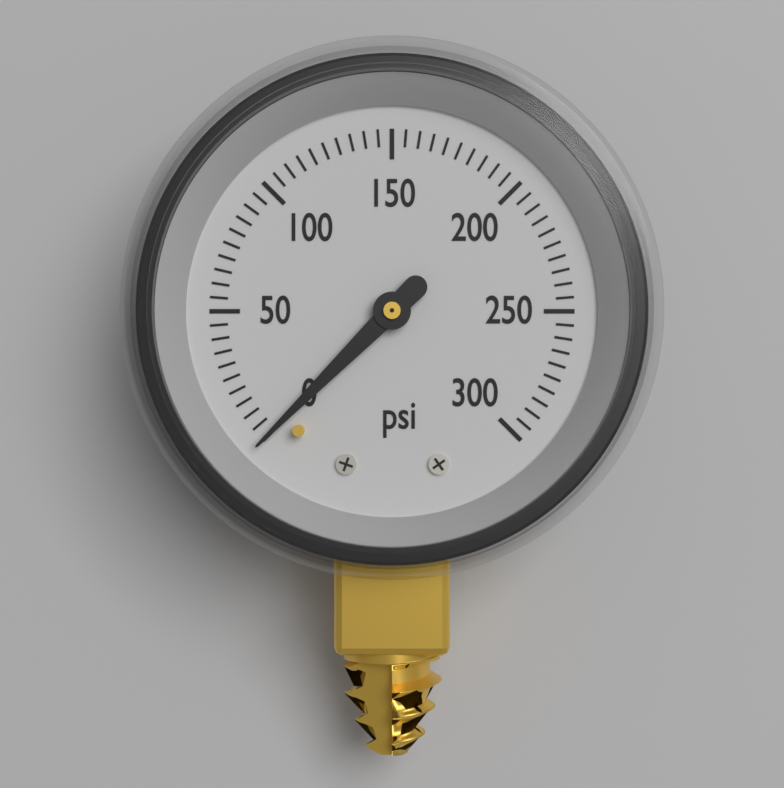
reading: 0 psi
